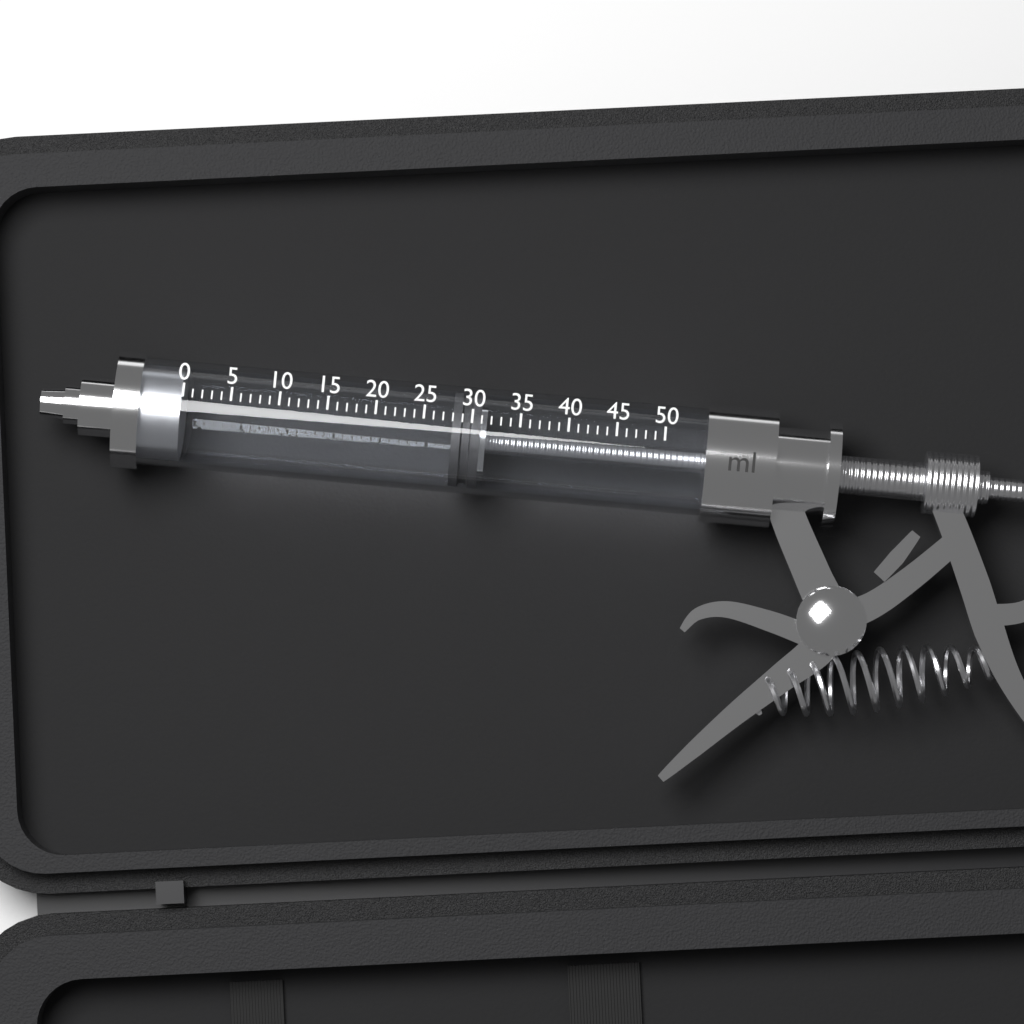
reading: 28 ml
